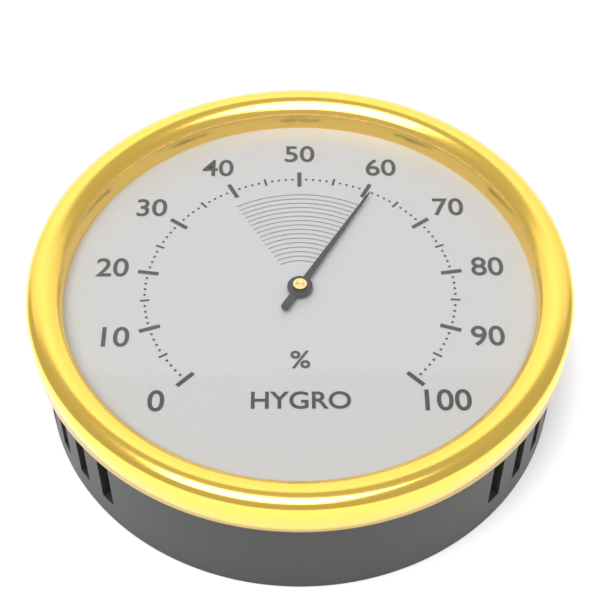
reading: 61 %
